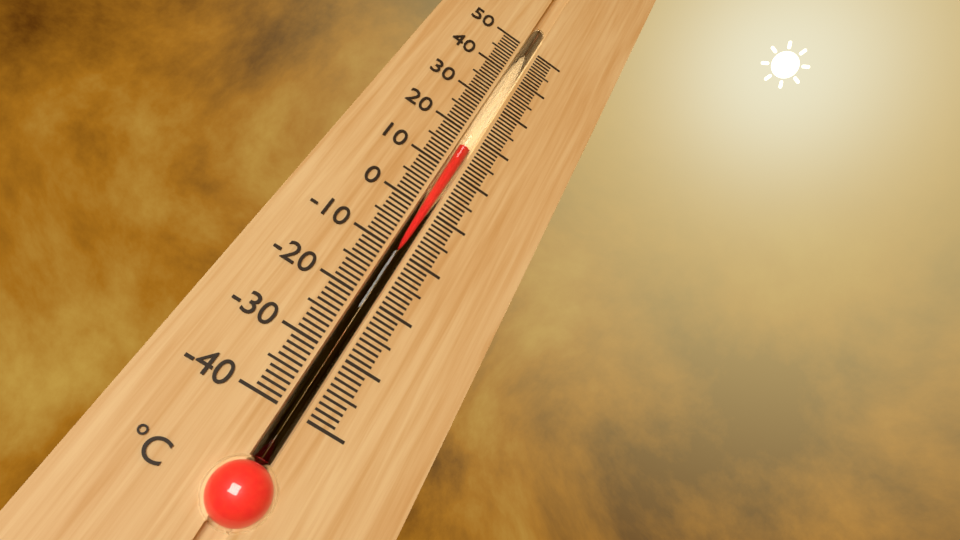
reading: 16 °C
